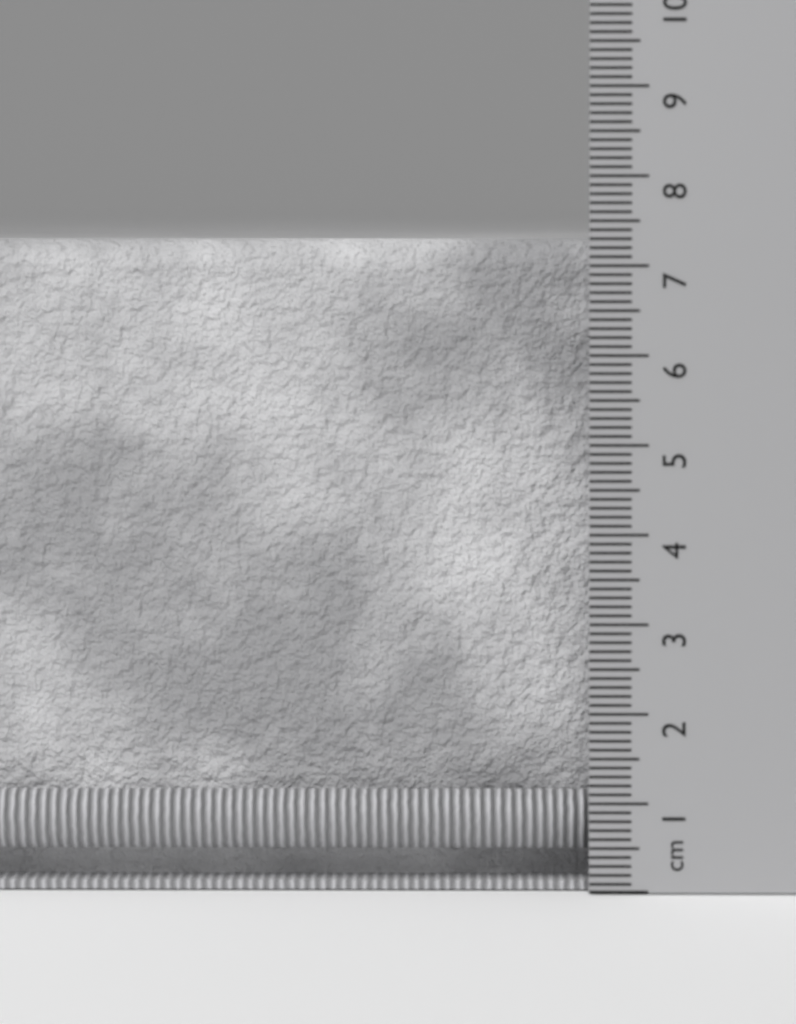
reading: 7.3 cm
